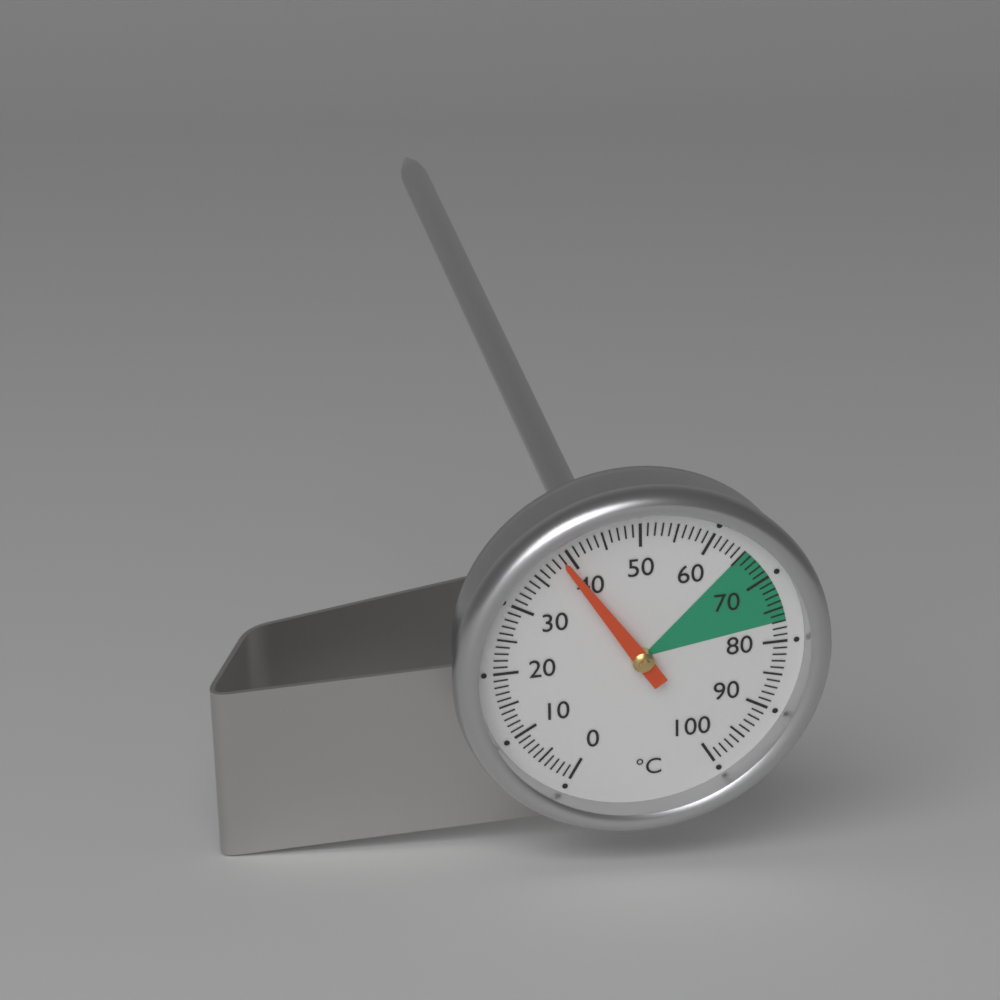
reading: 39 °C
